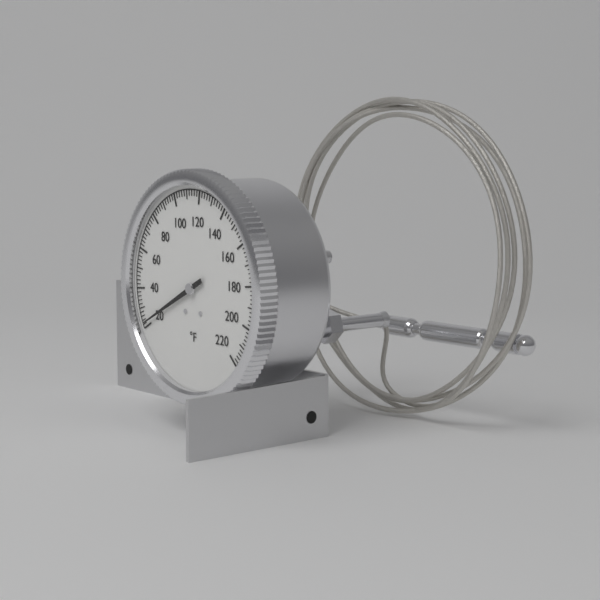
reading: 22 °F
